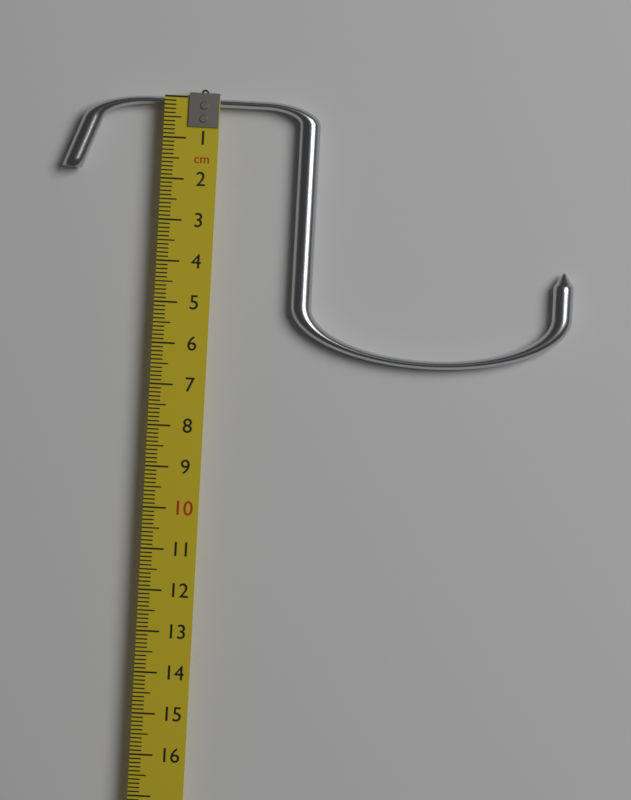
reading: 6.3 cm
